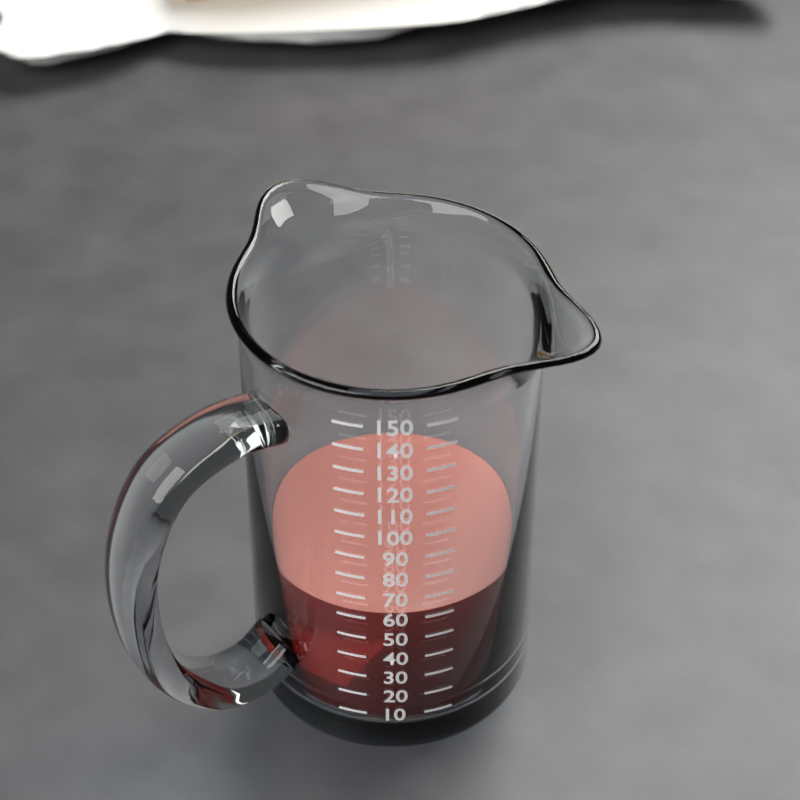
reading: 60 (no unit)
